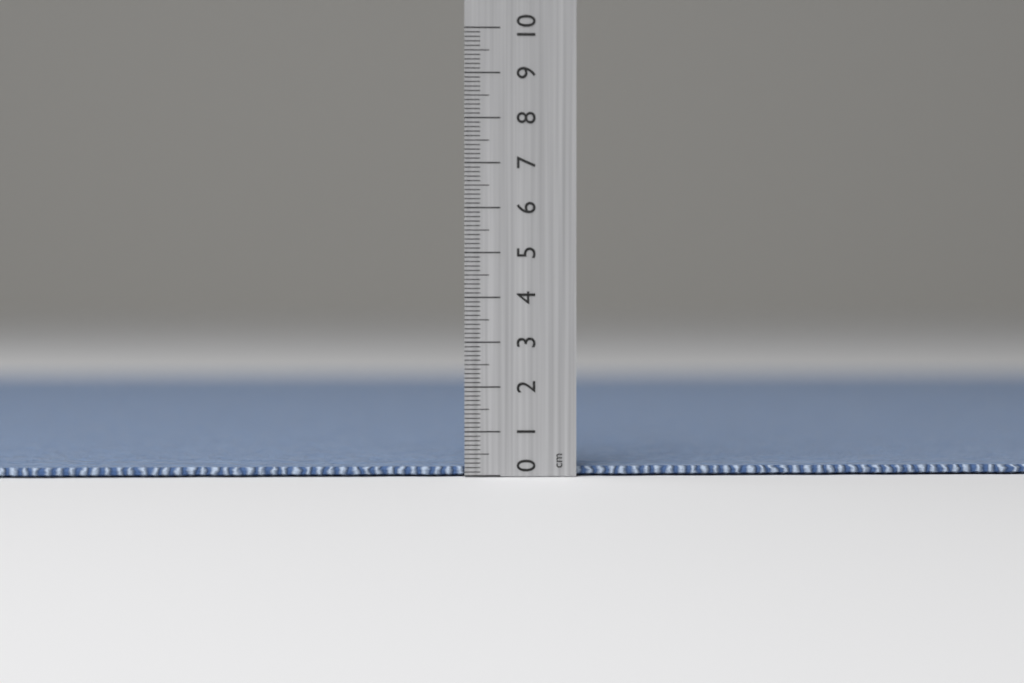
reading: 0.2 cm
